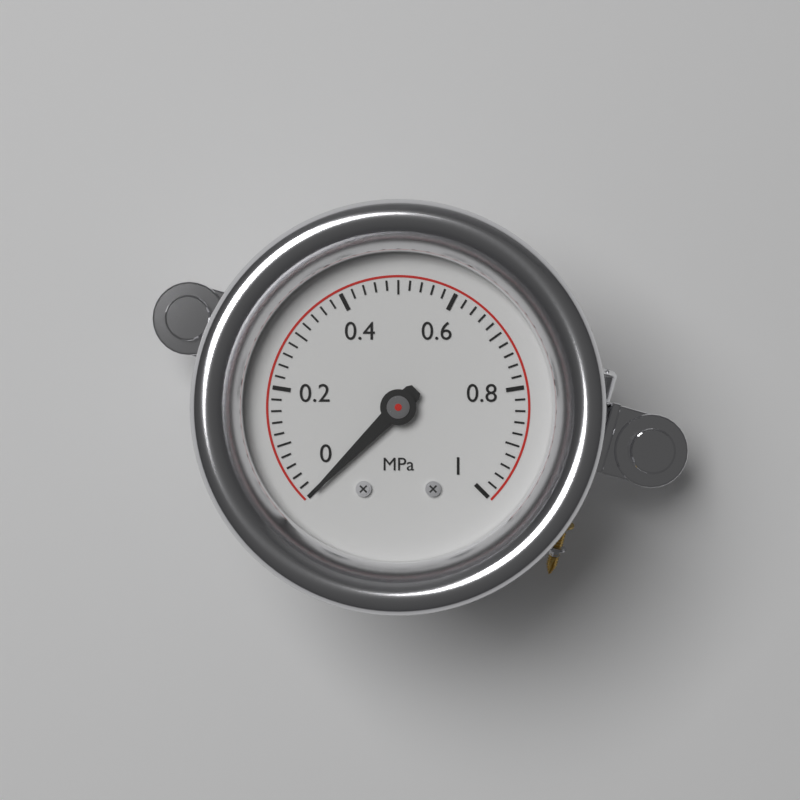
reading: 0.00 MPa
